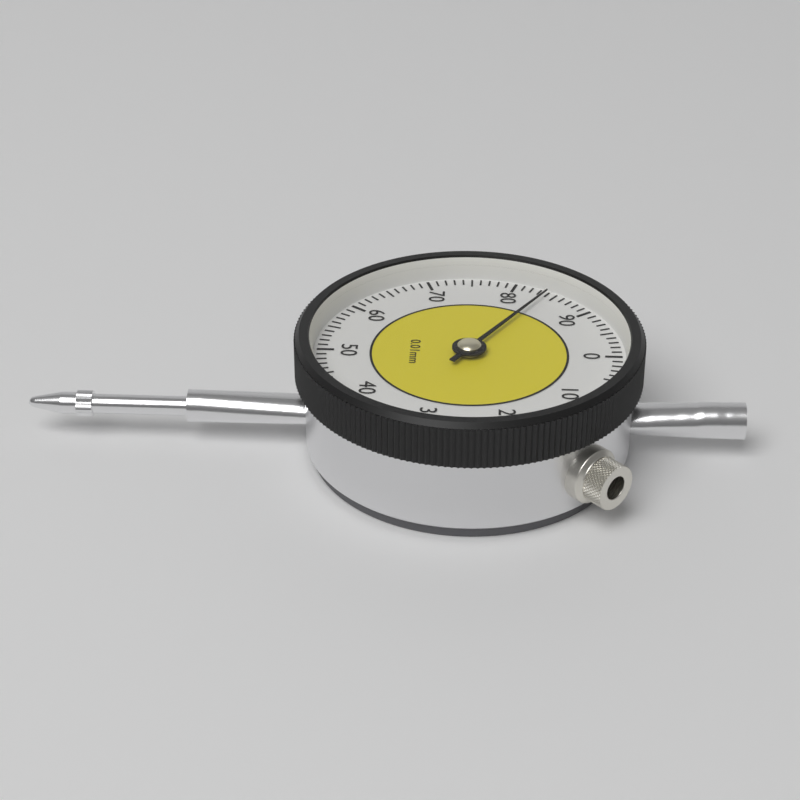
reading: 0.84 mm
